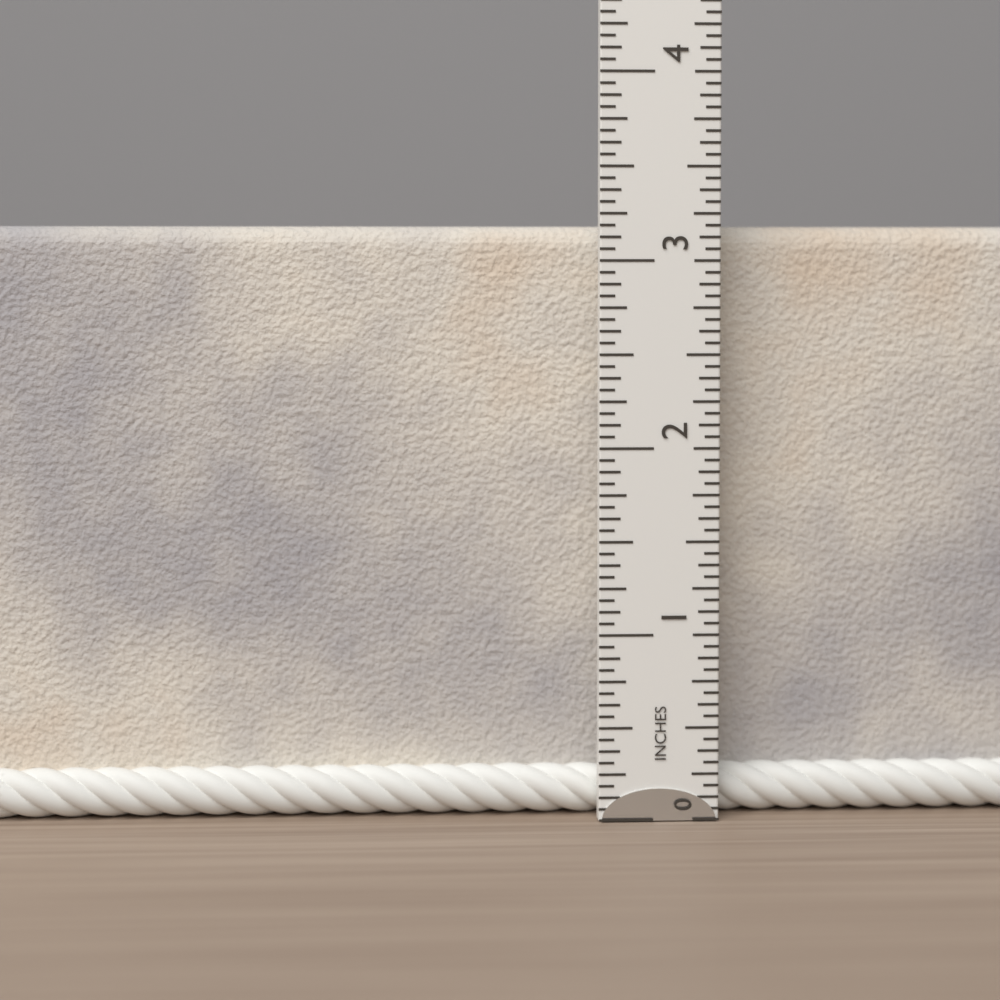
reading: 3.1875 in
